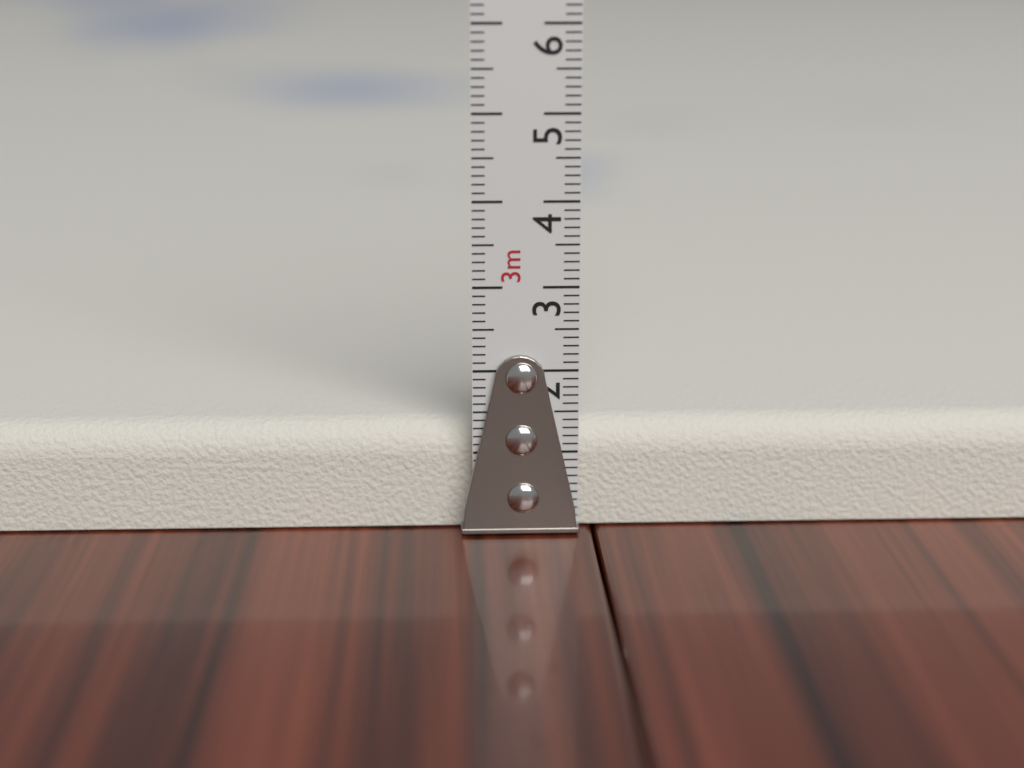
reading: 1.3 cm
